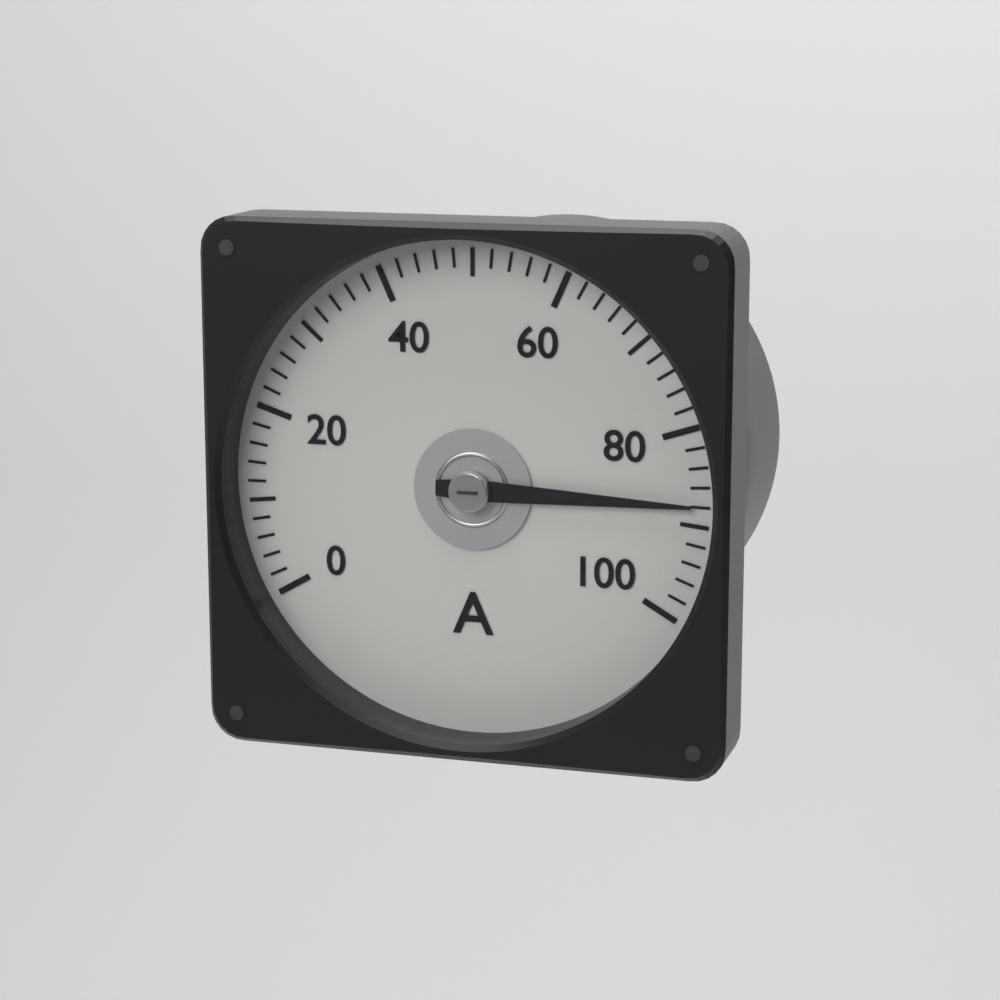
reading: 88 A
